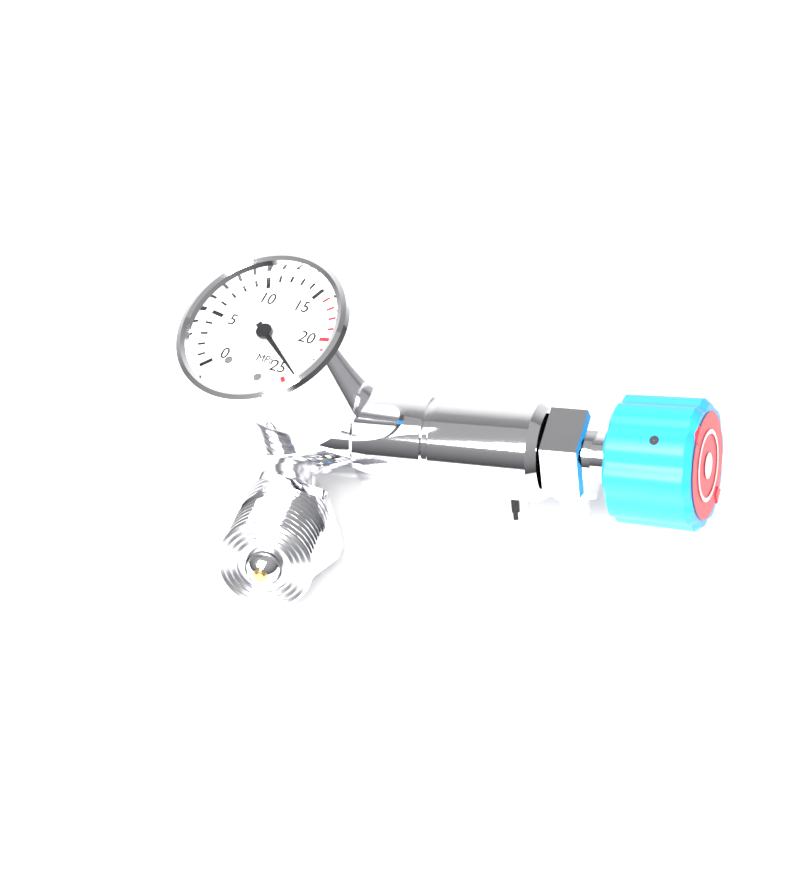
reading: 24 MPa
